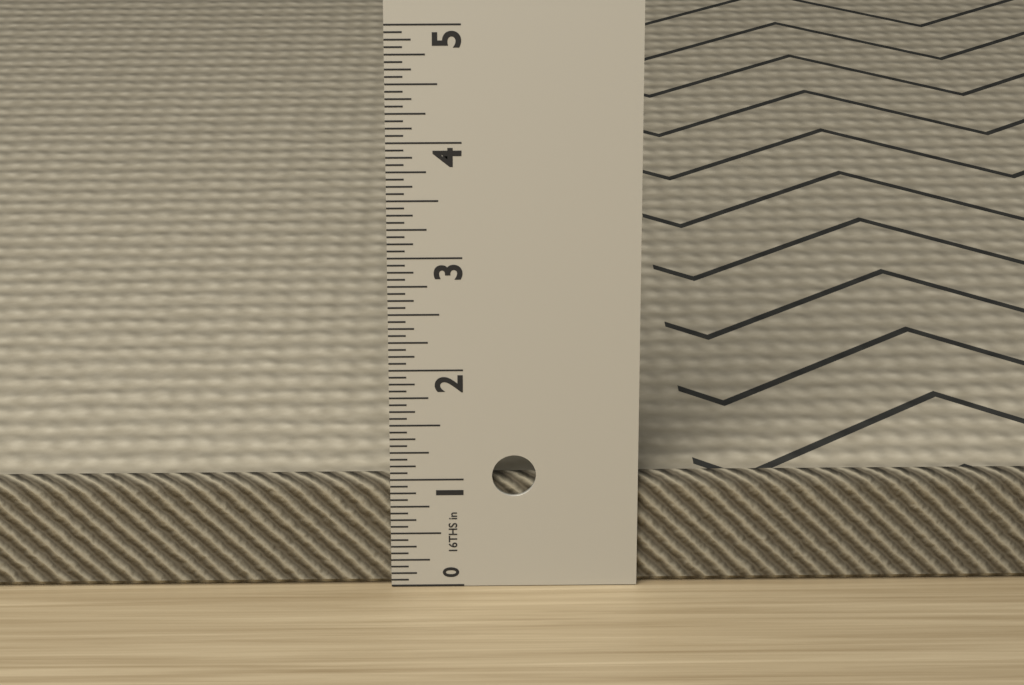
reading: 1.0000 in
